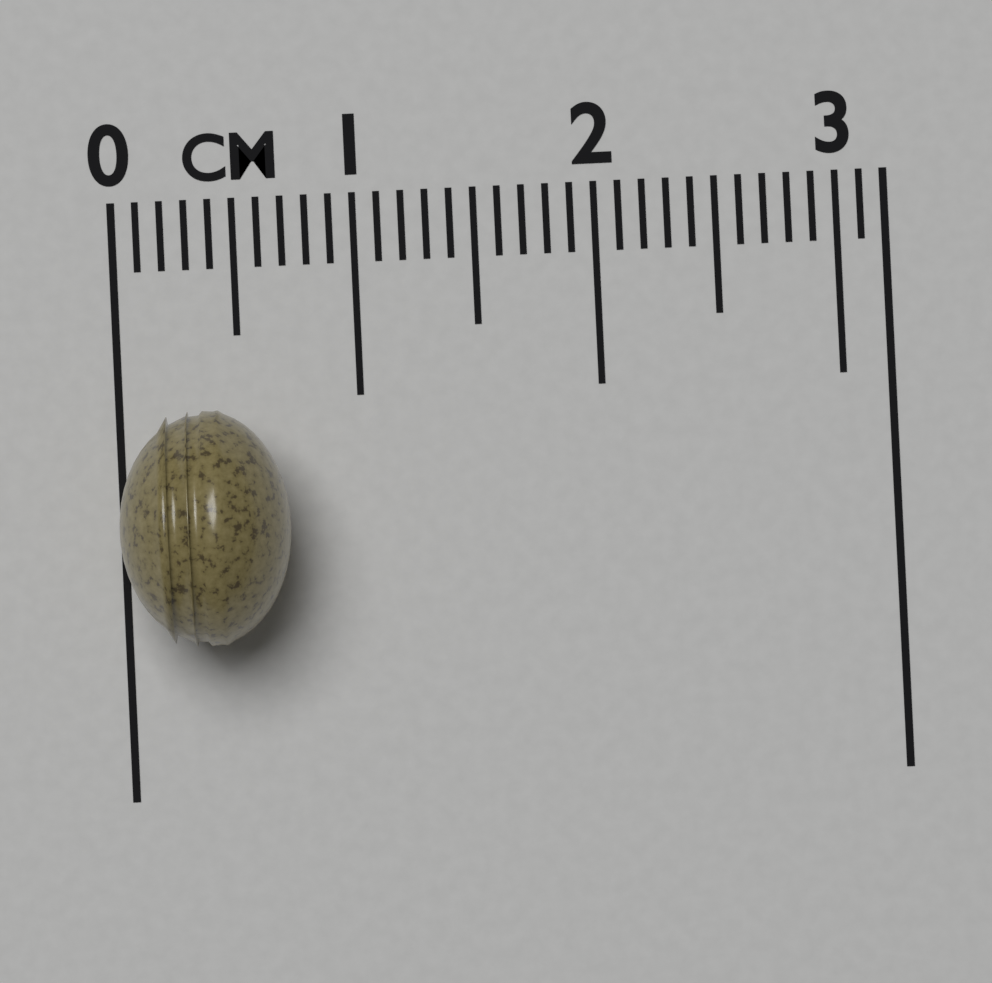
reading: 0.7 cm
